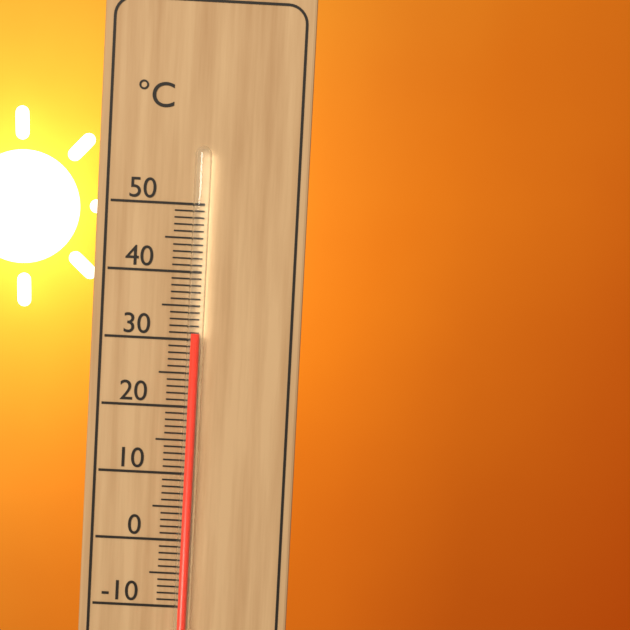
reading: 31 °C
